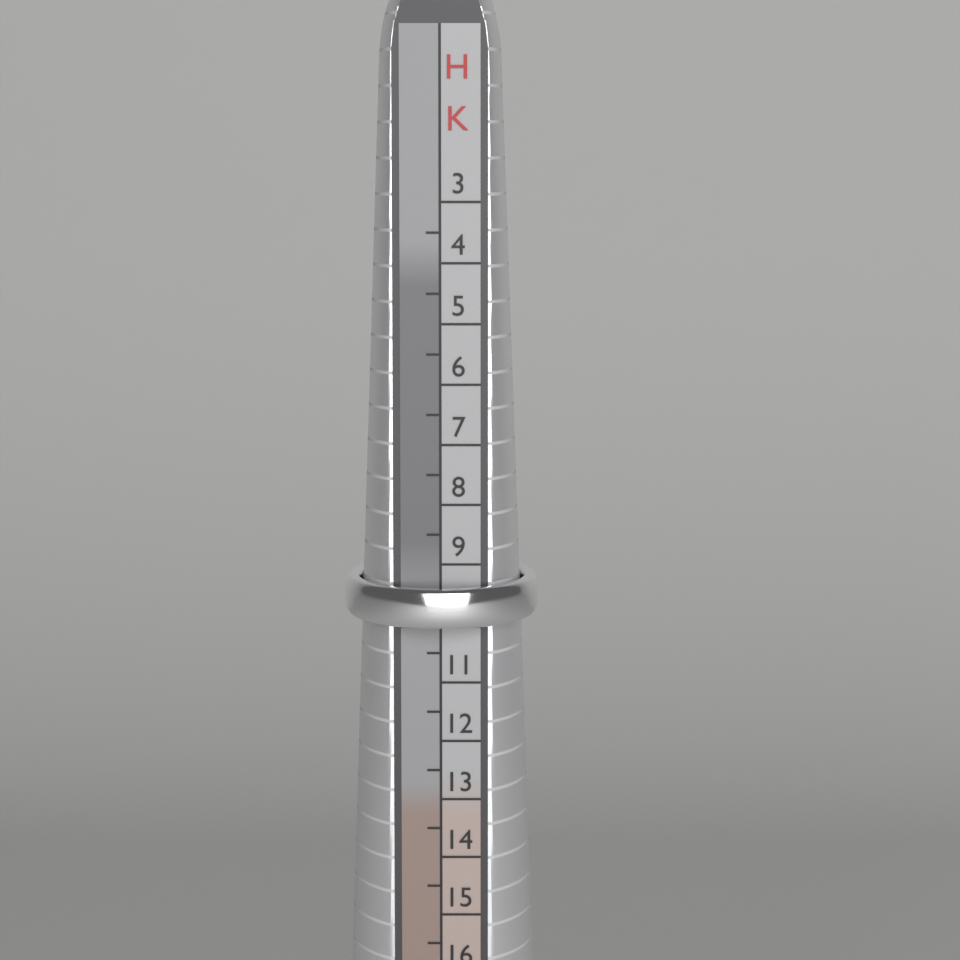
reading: 10.0 HK
